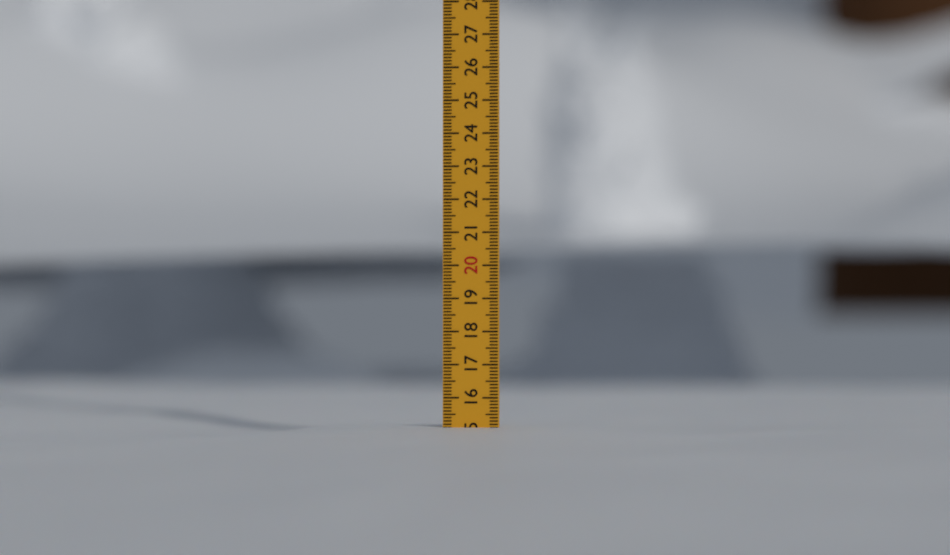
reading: 15.1 (no unit)
